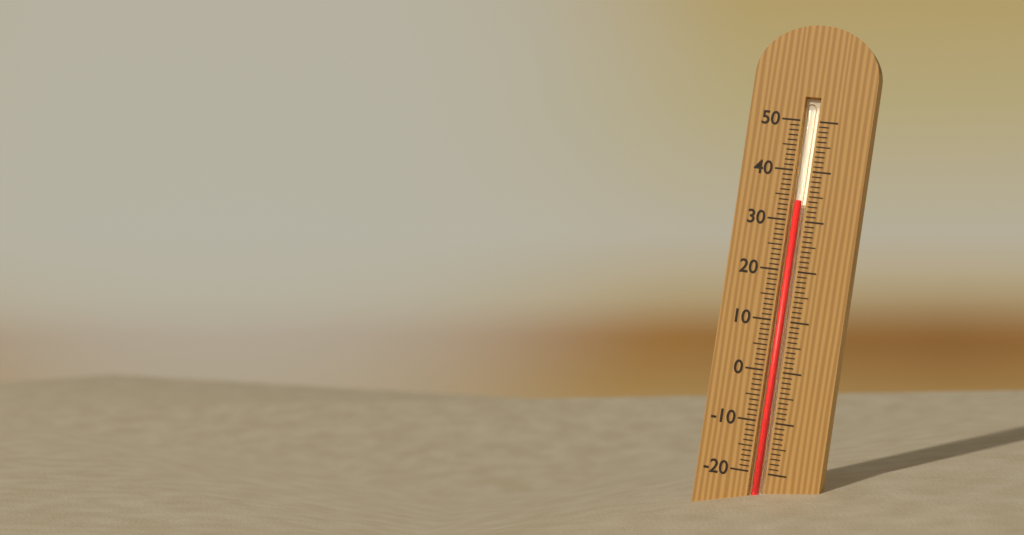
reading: 34 (no unit)
